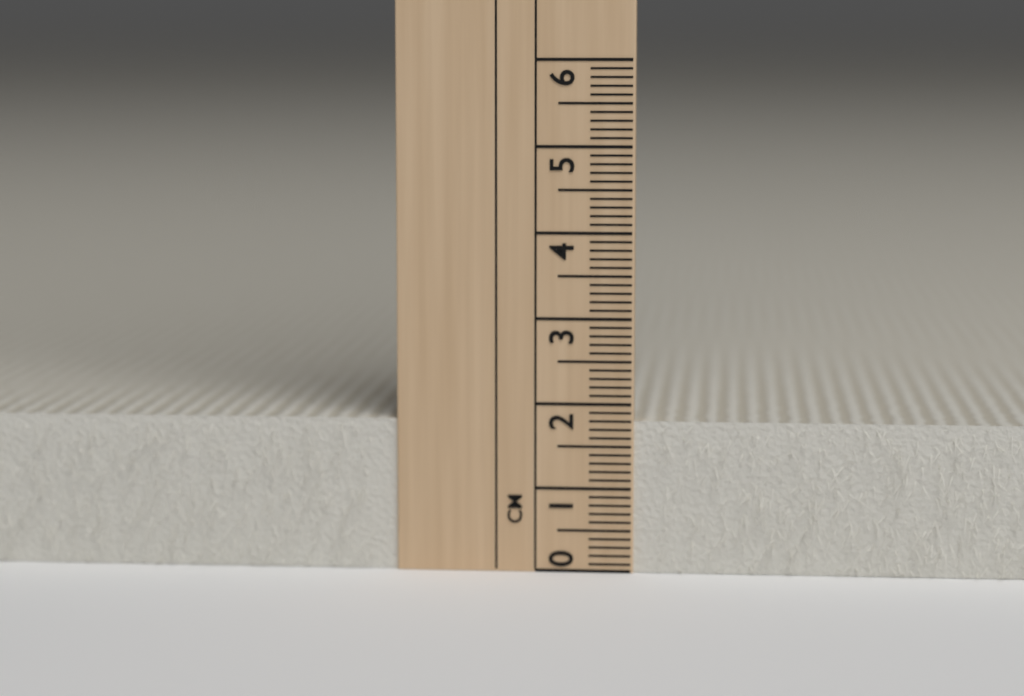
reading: 1.8 cm
